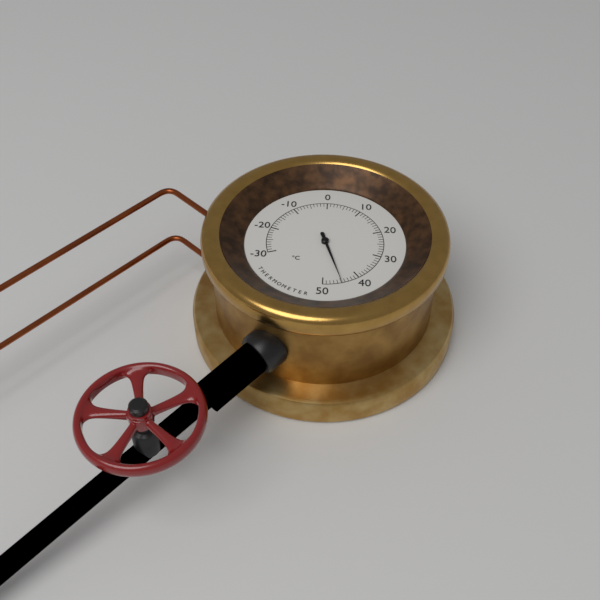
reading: 45 °C
